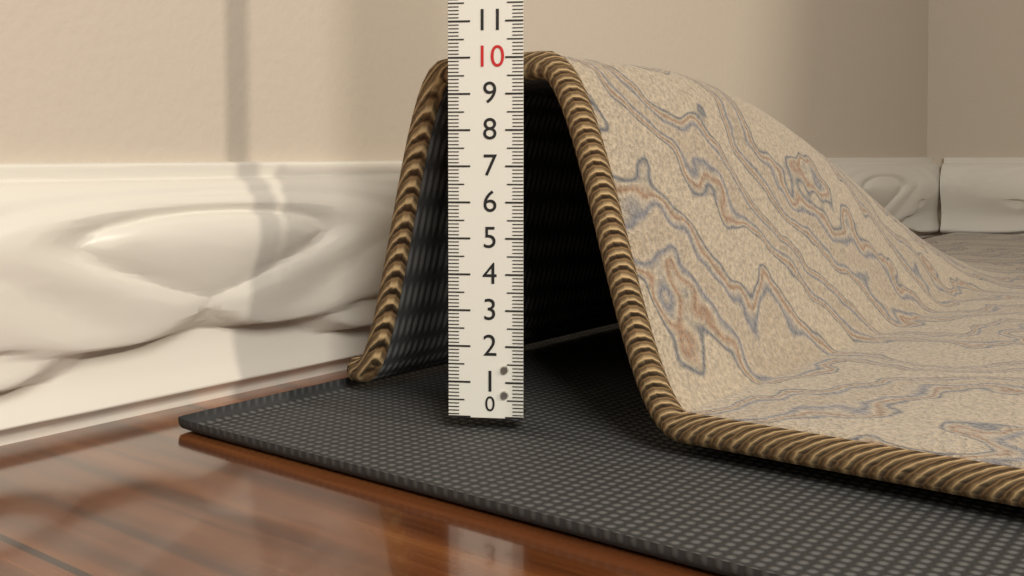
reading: 10.2 (no unit)
